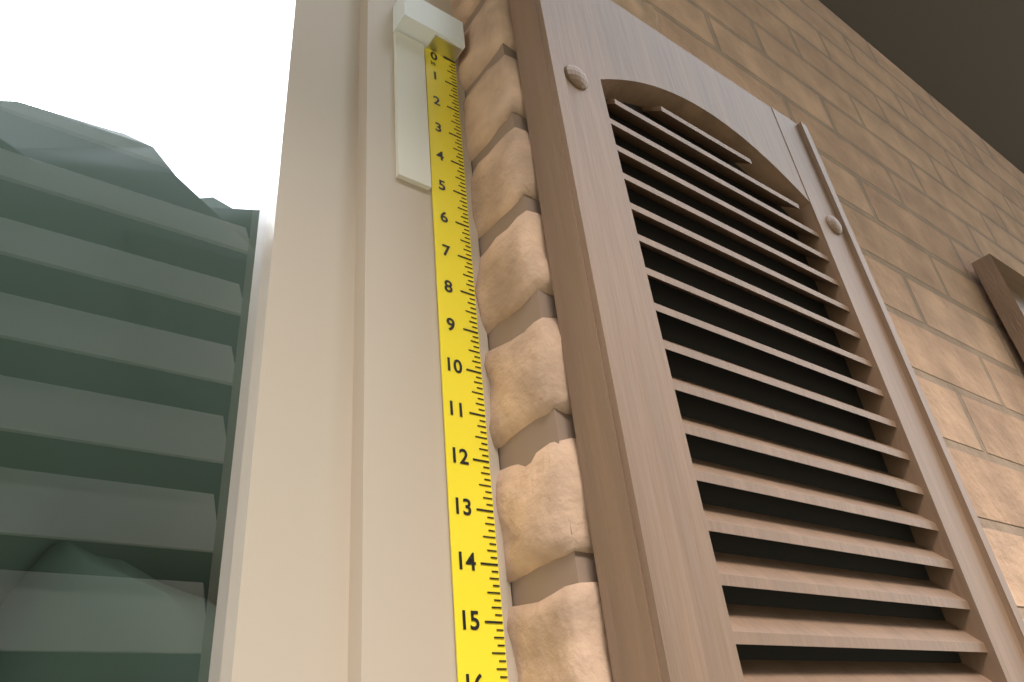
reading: 5.250 in
